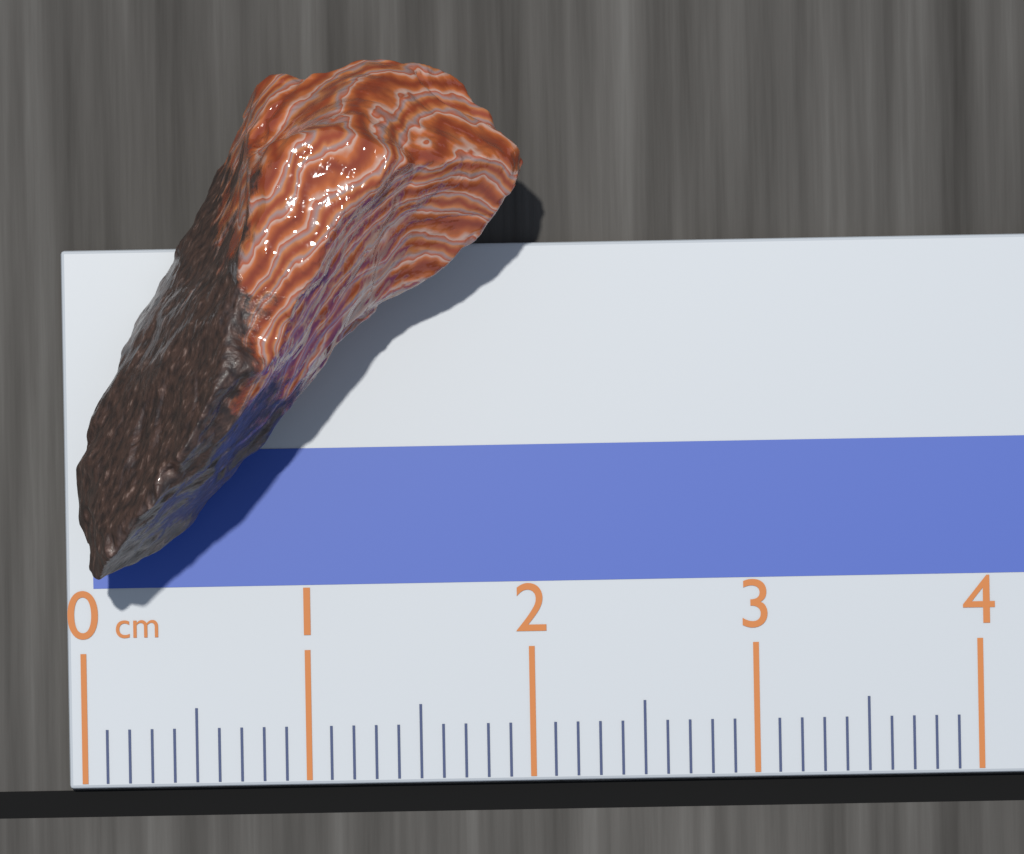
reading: 2.0 cm
